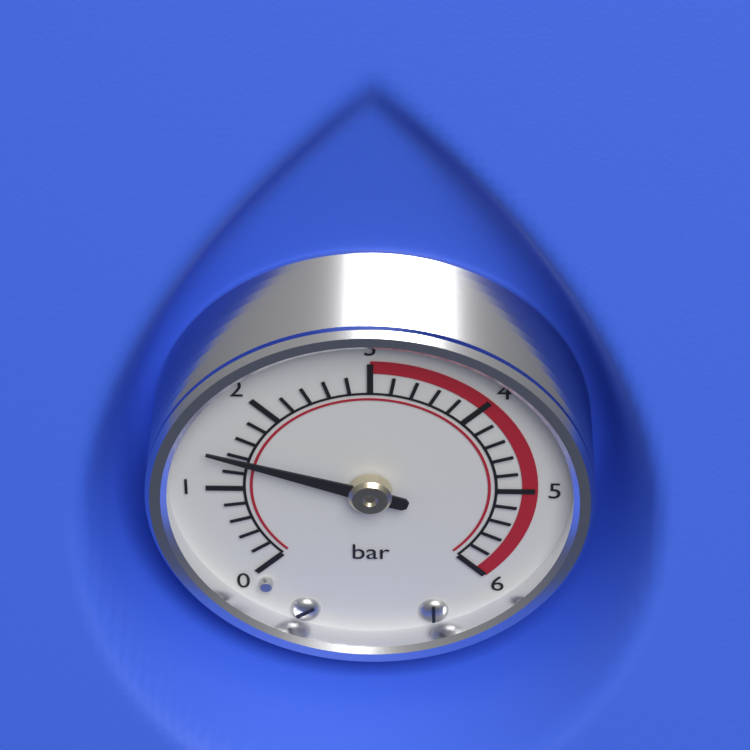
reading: 1.4 bar
